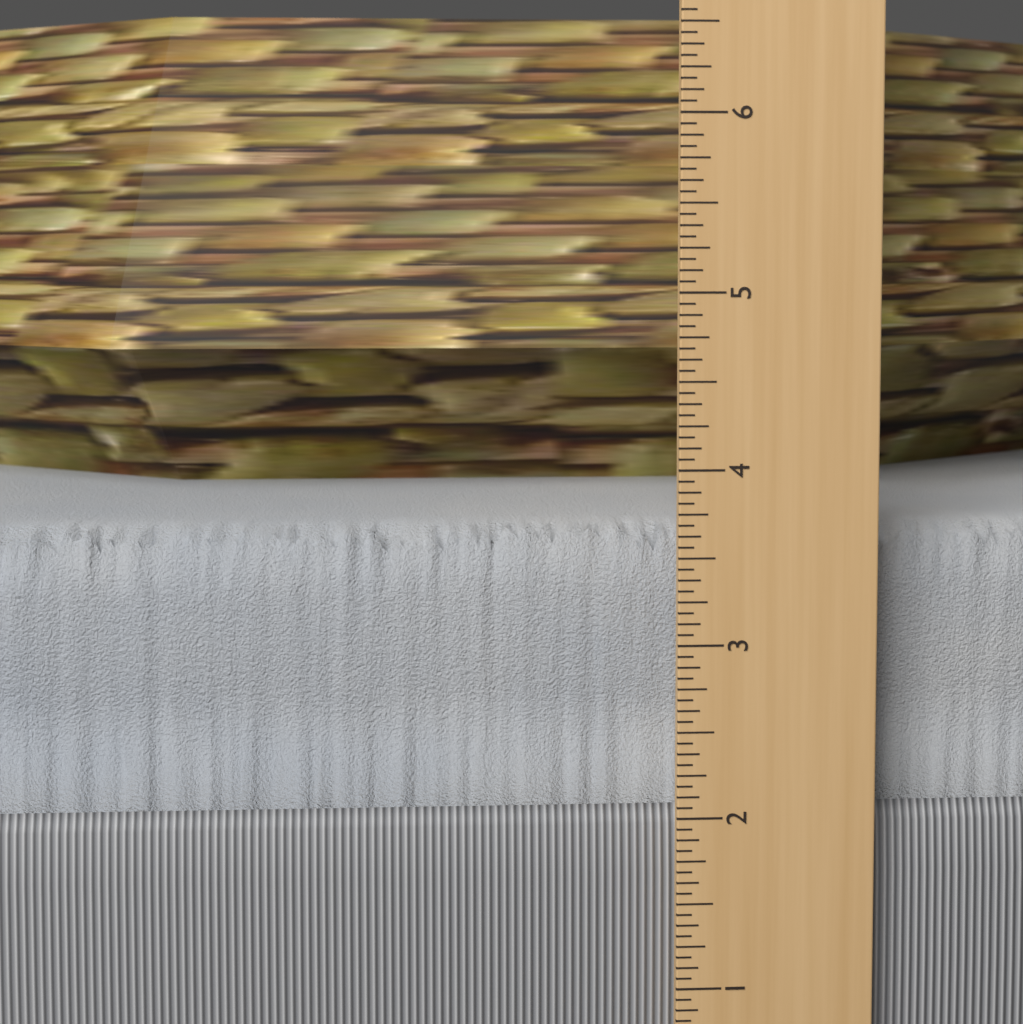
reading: 3.6250 in
